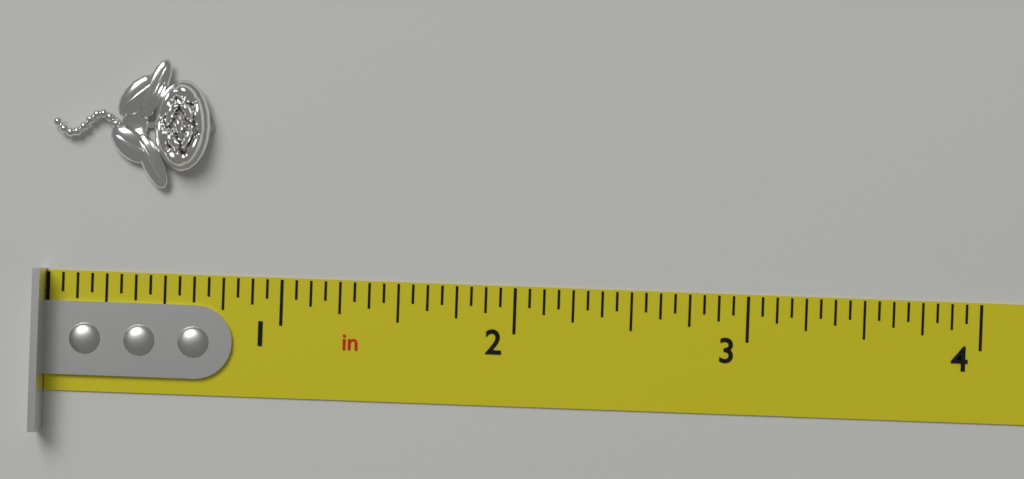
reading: 0.6875 in
